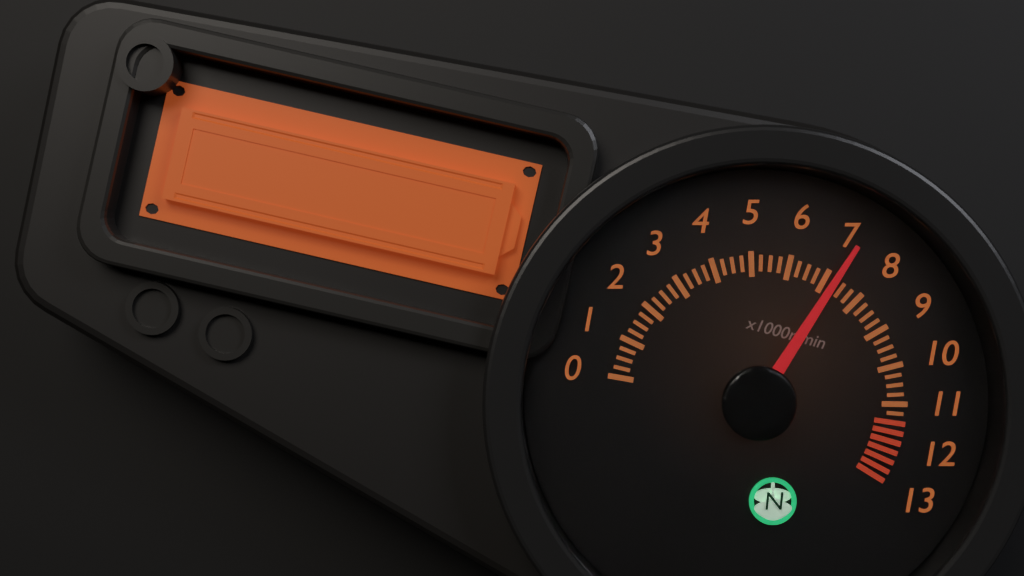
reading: 7.25 x1000r/min
